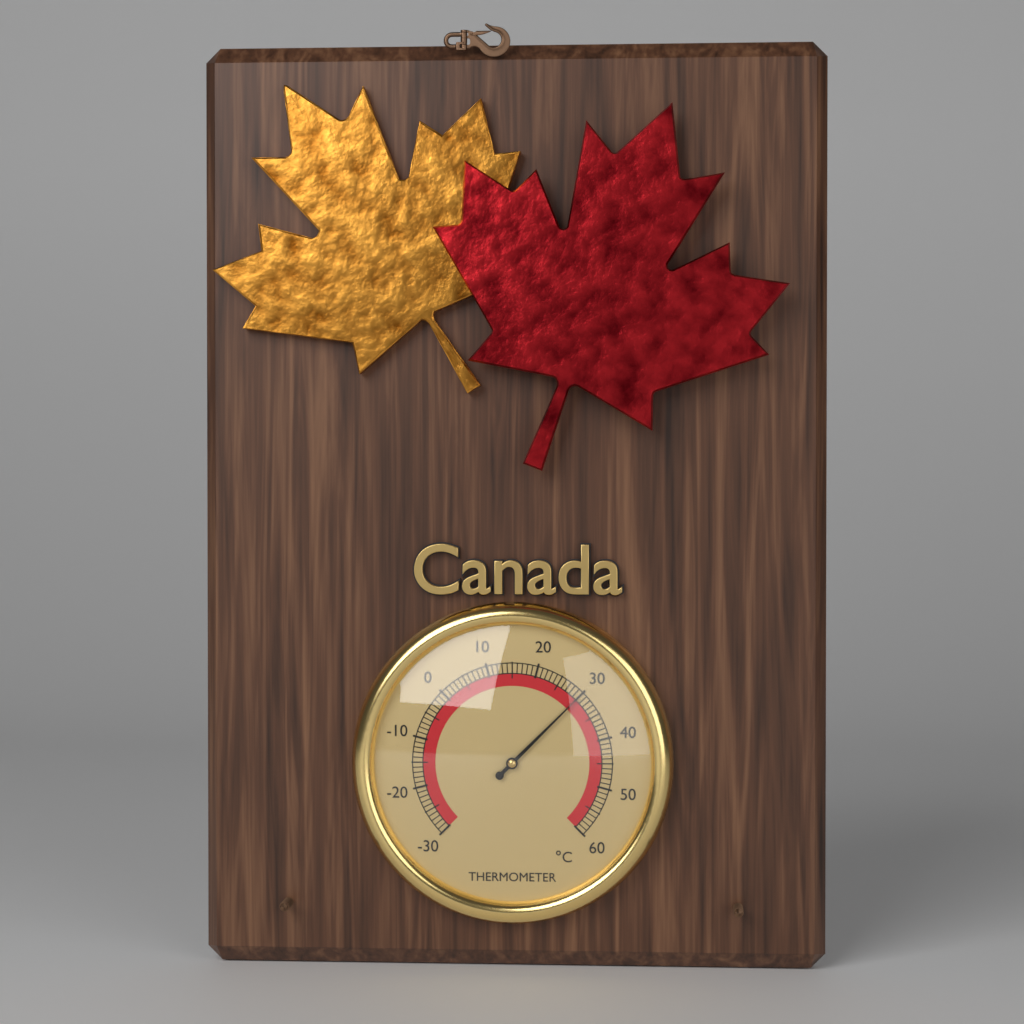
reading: 30 °C
